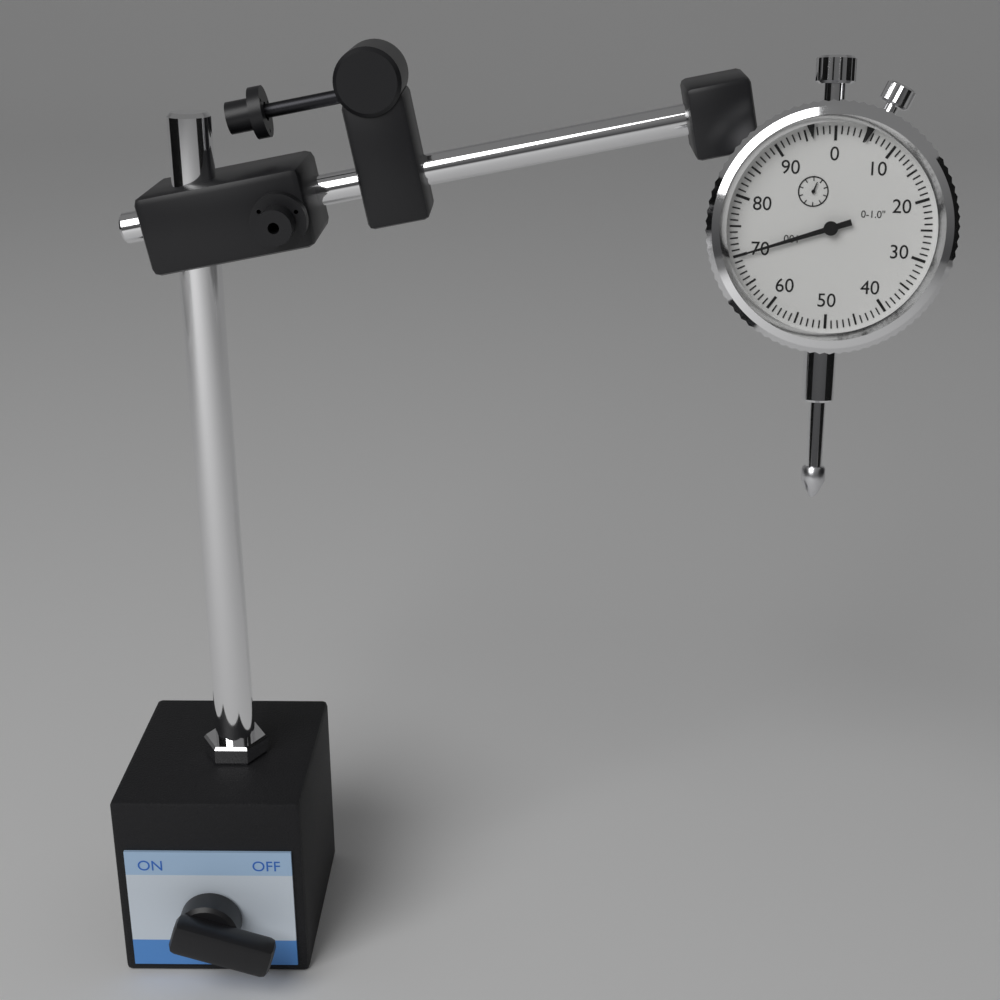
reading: 0.070 in
